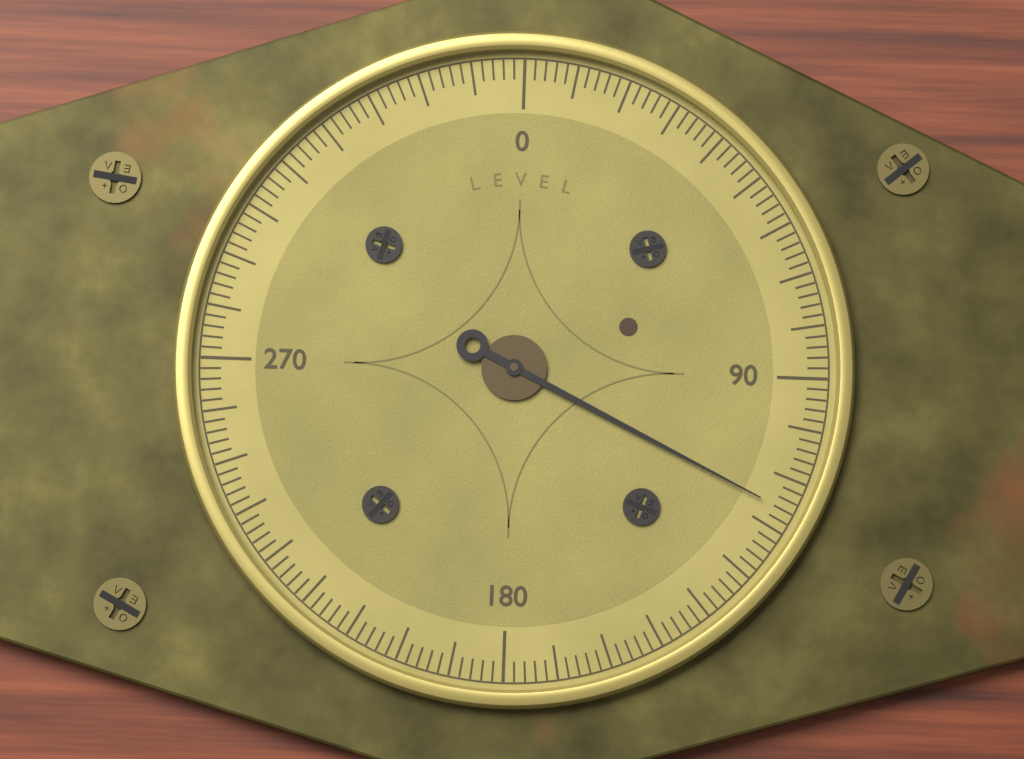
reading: 116 (no unit)
